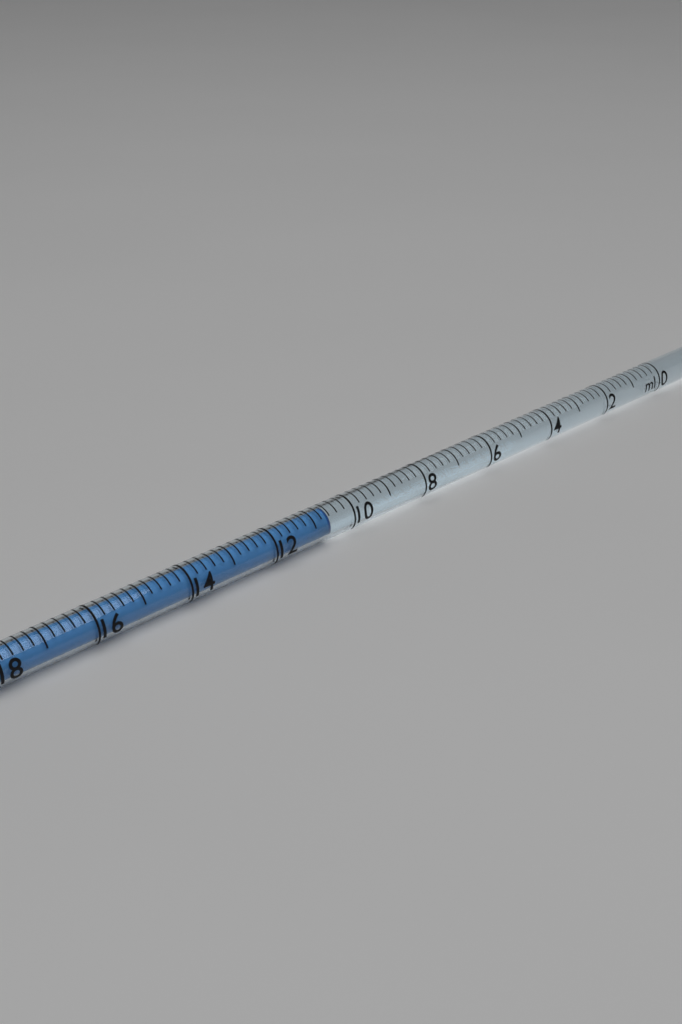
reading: 10.6 ml
